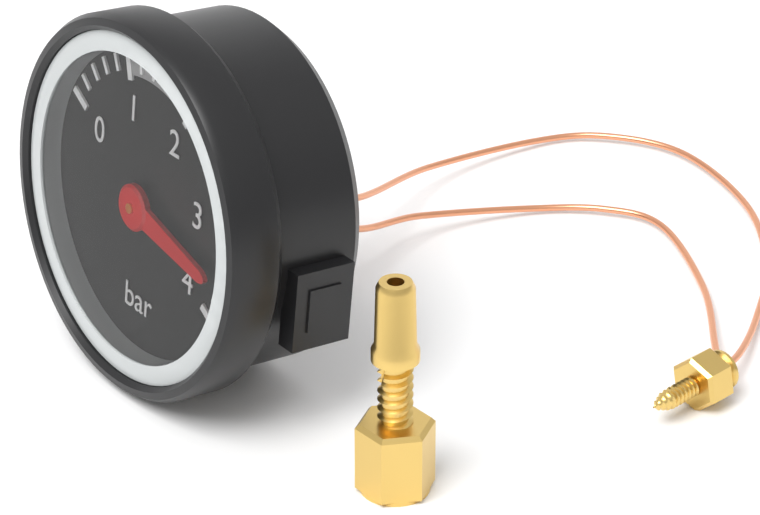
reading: 3.6 bar
